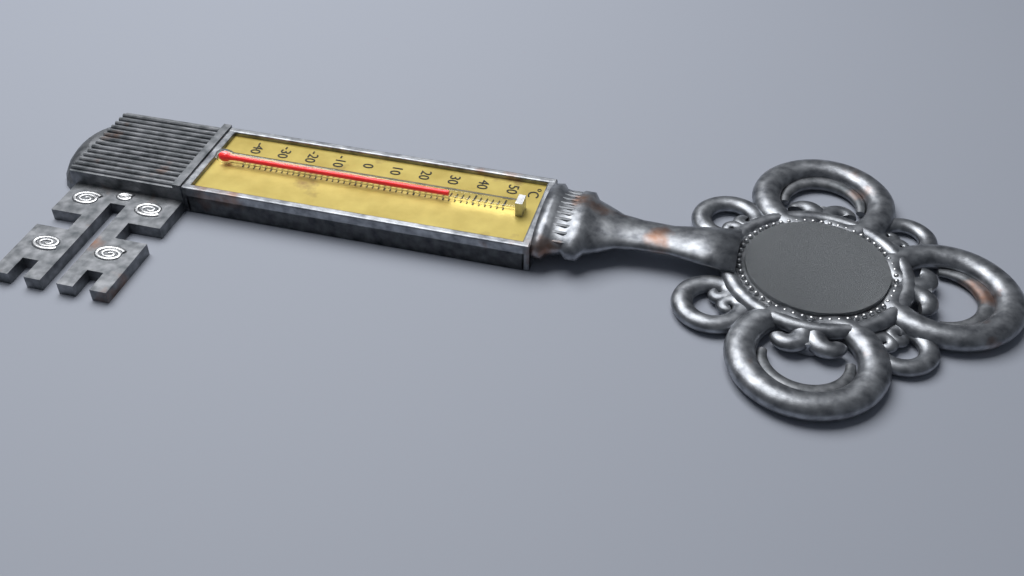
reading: 32 °C
